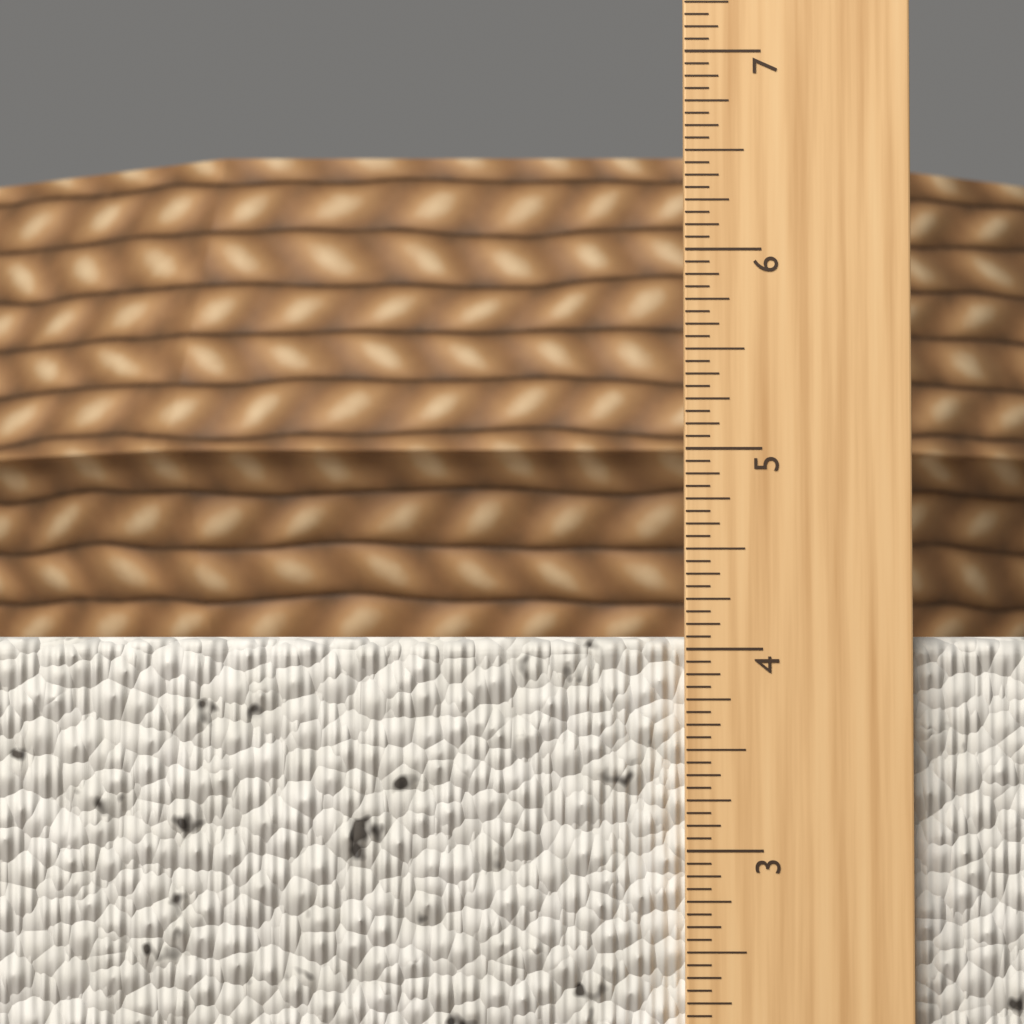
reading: 4.0625 in
